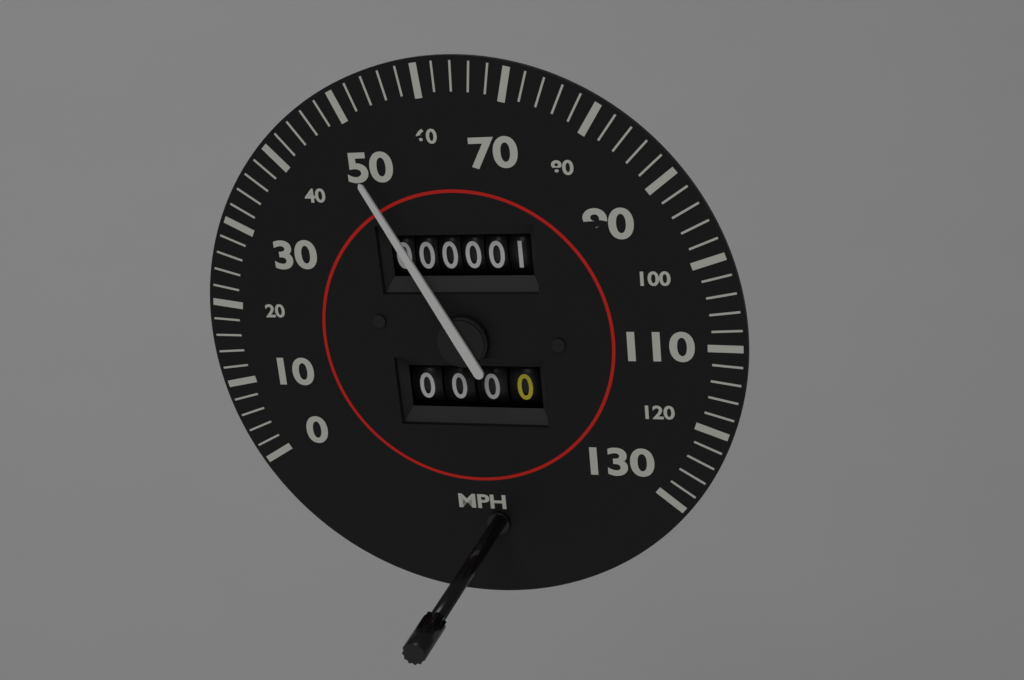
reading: 48 mph
